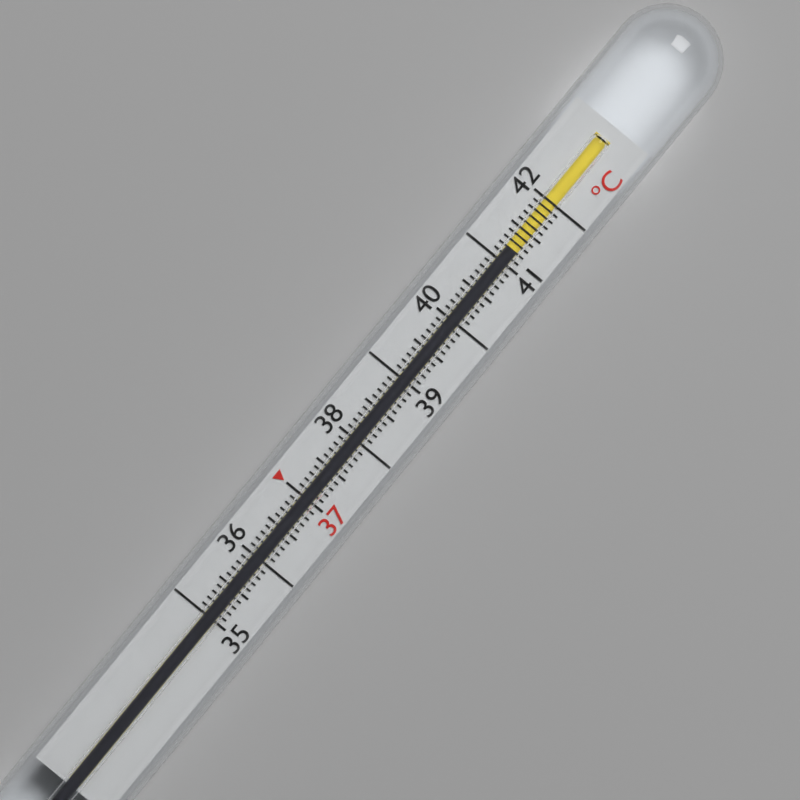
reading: 41.2 °C
